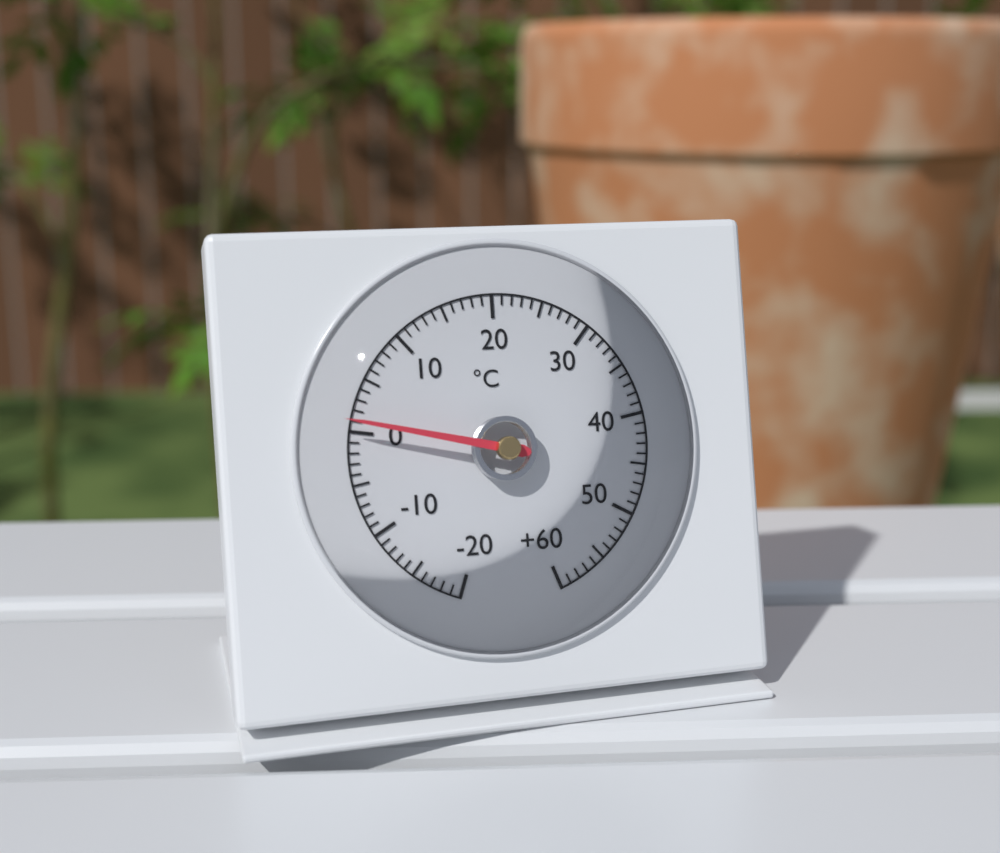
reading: 1 °C
